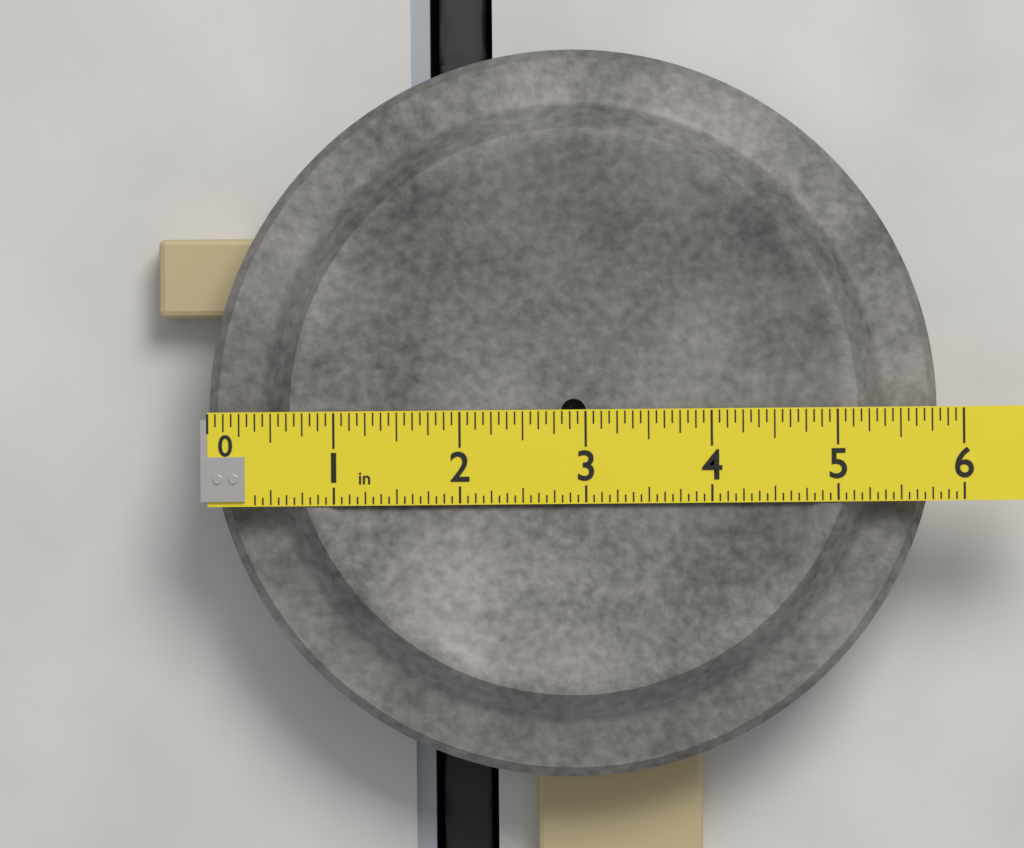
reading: 5.8125 in
